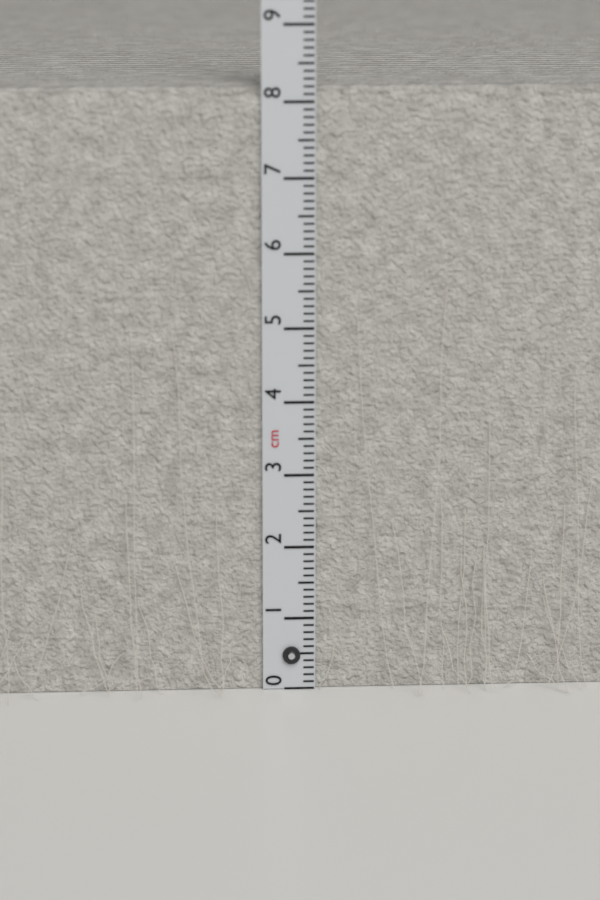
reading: 8.2 cm
